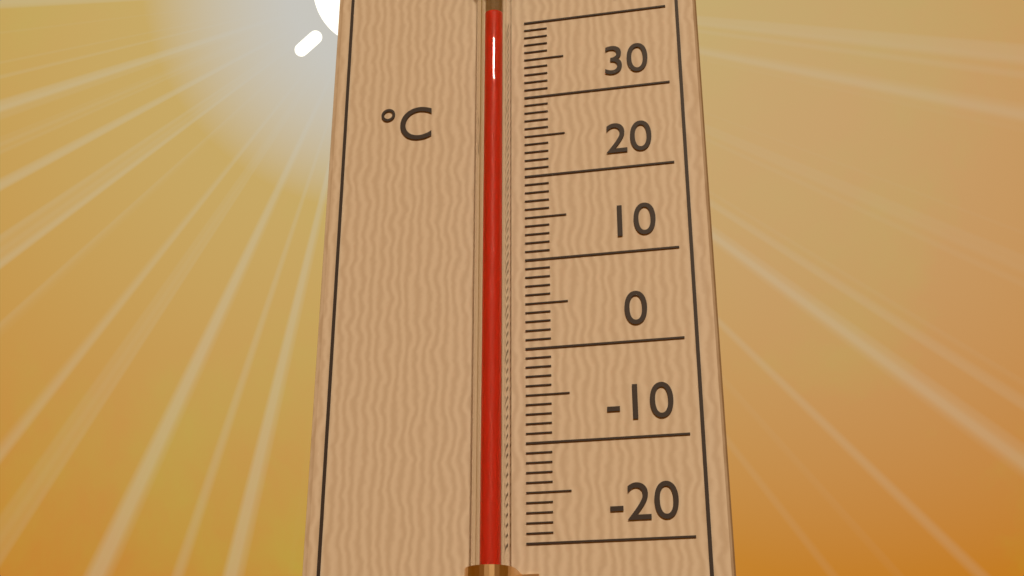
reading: 39 °C
